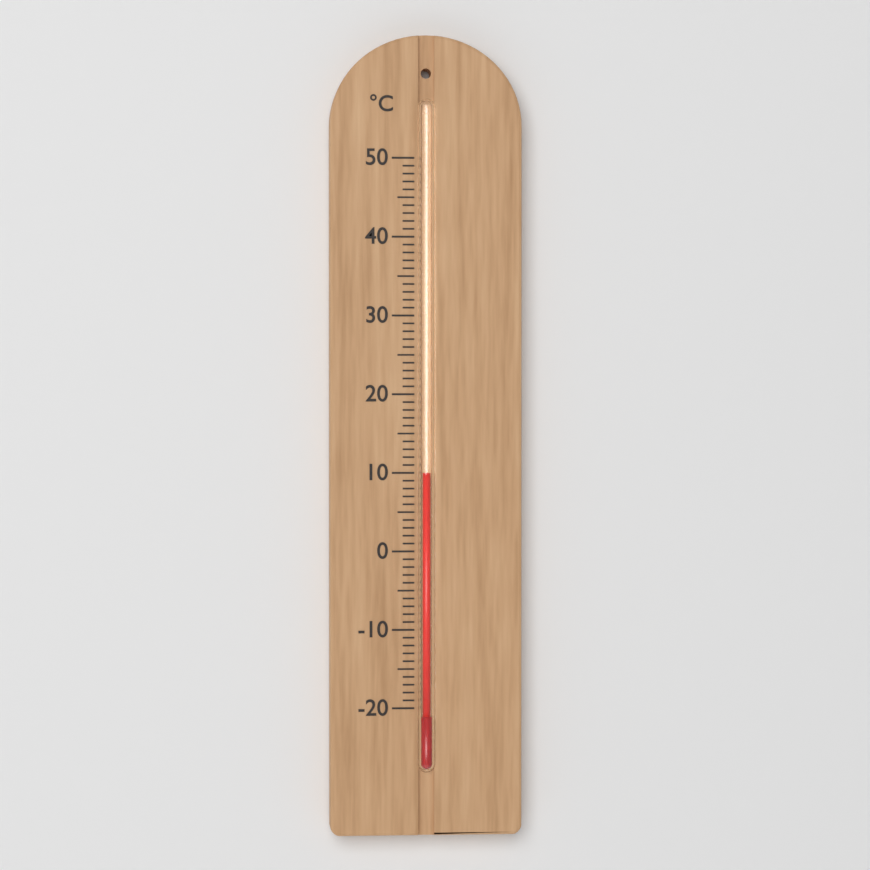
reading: 10 °C
